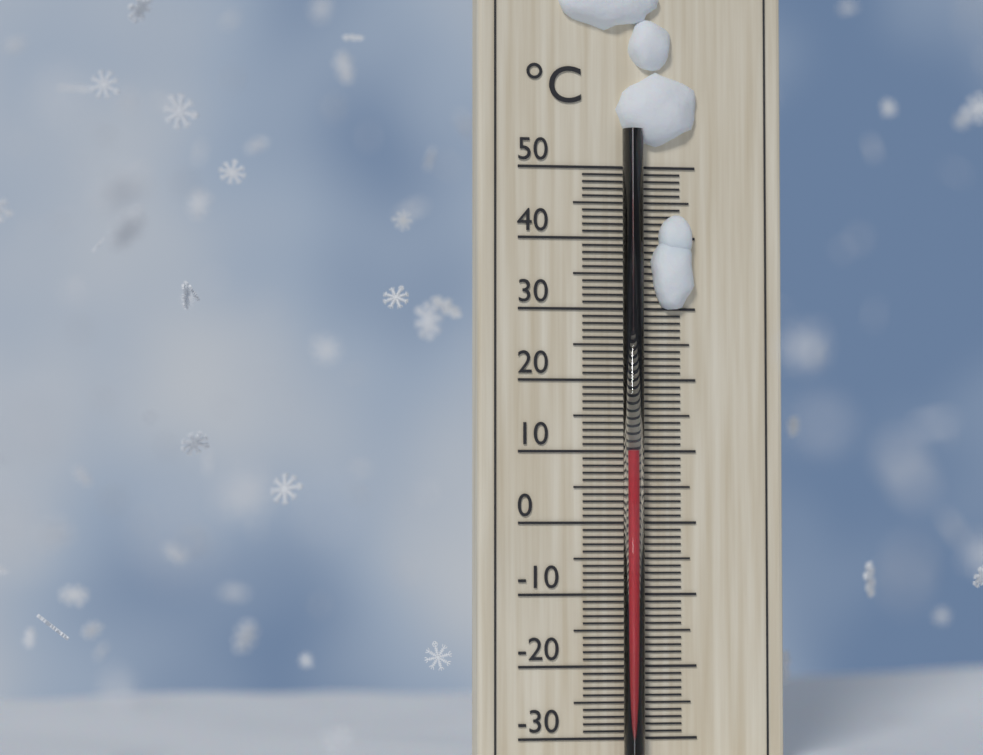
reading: 10 °C
